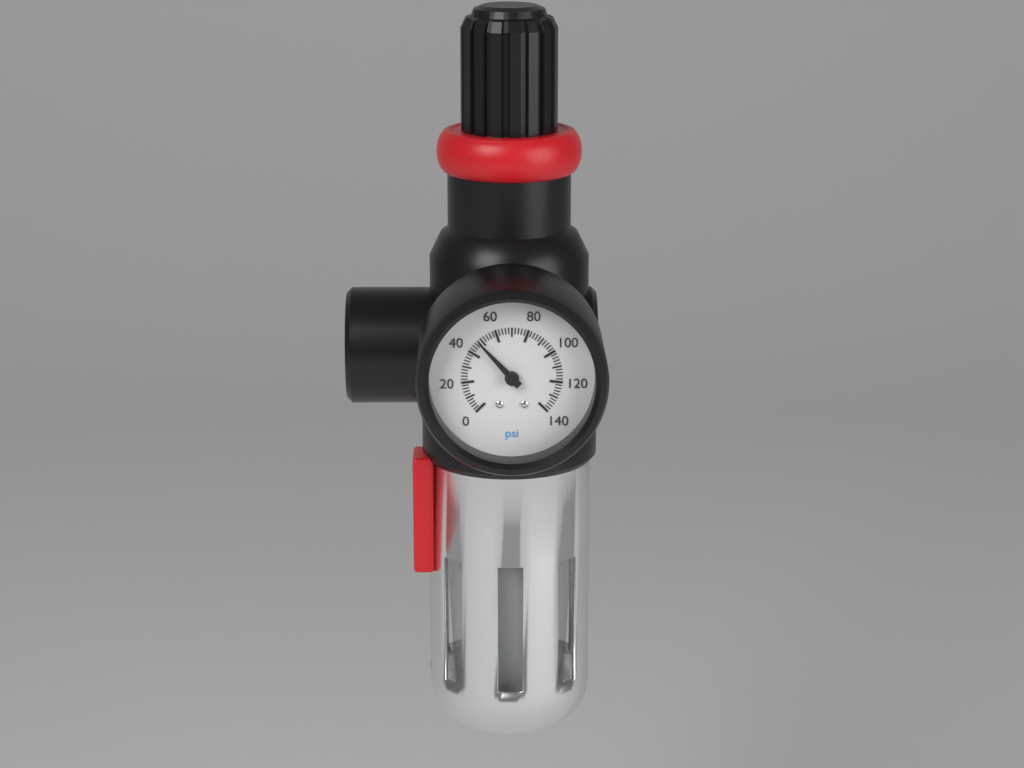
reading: 48 psi
